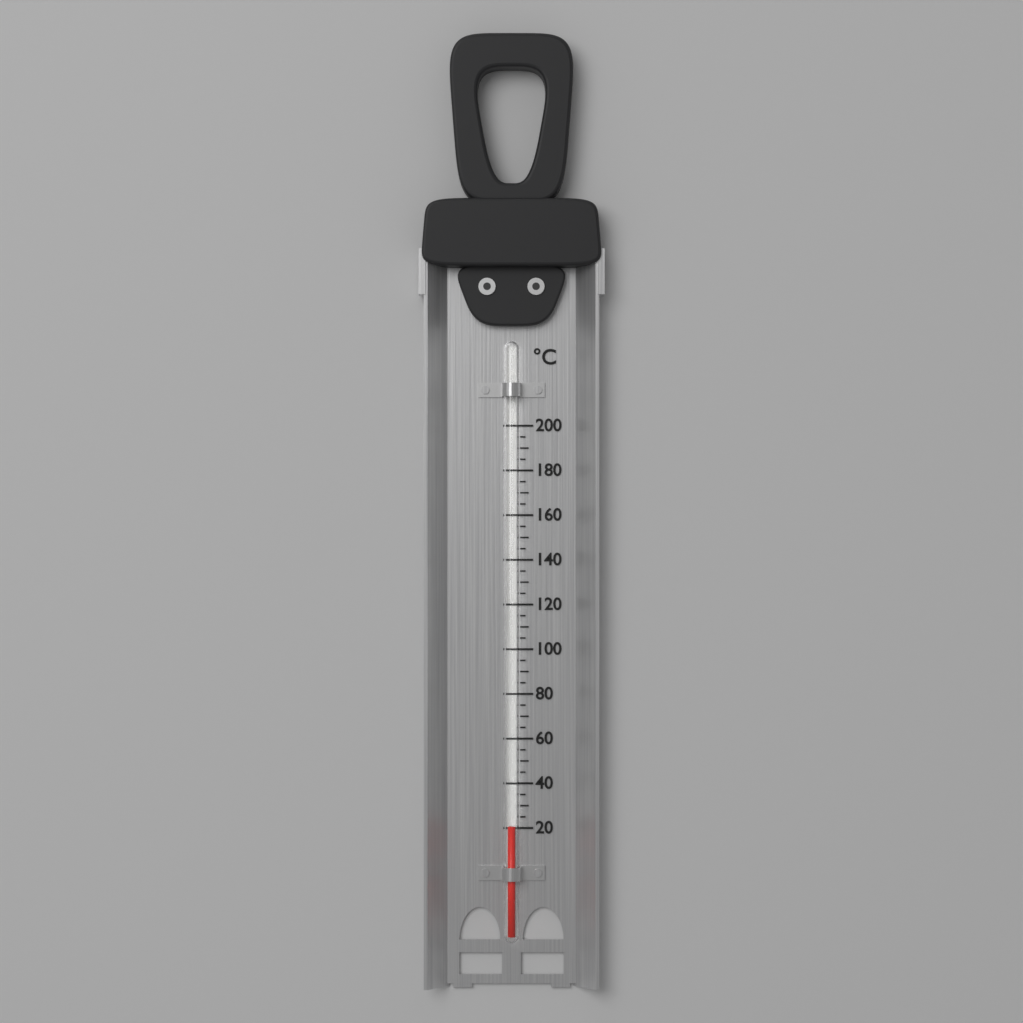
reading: 21 °C
